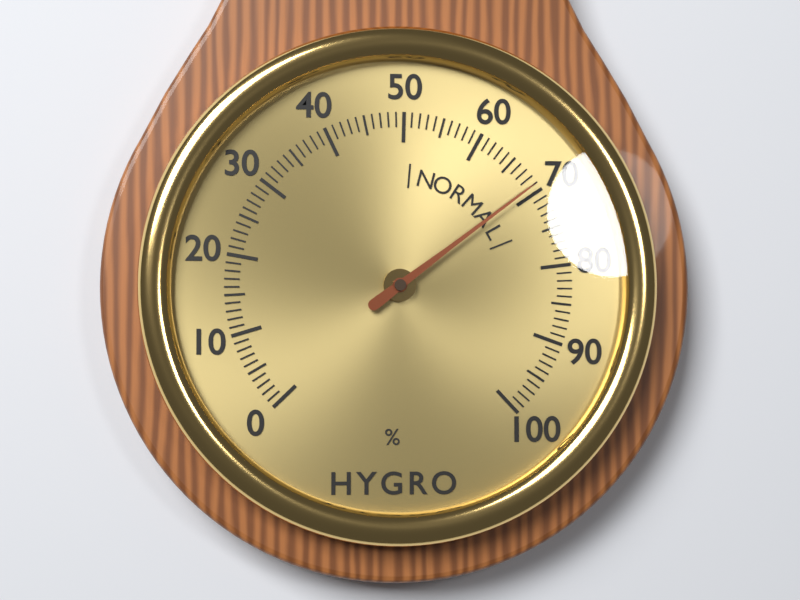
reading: 69 %
